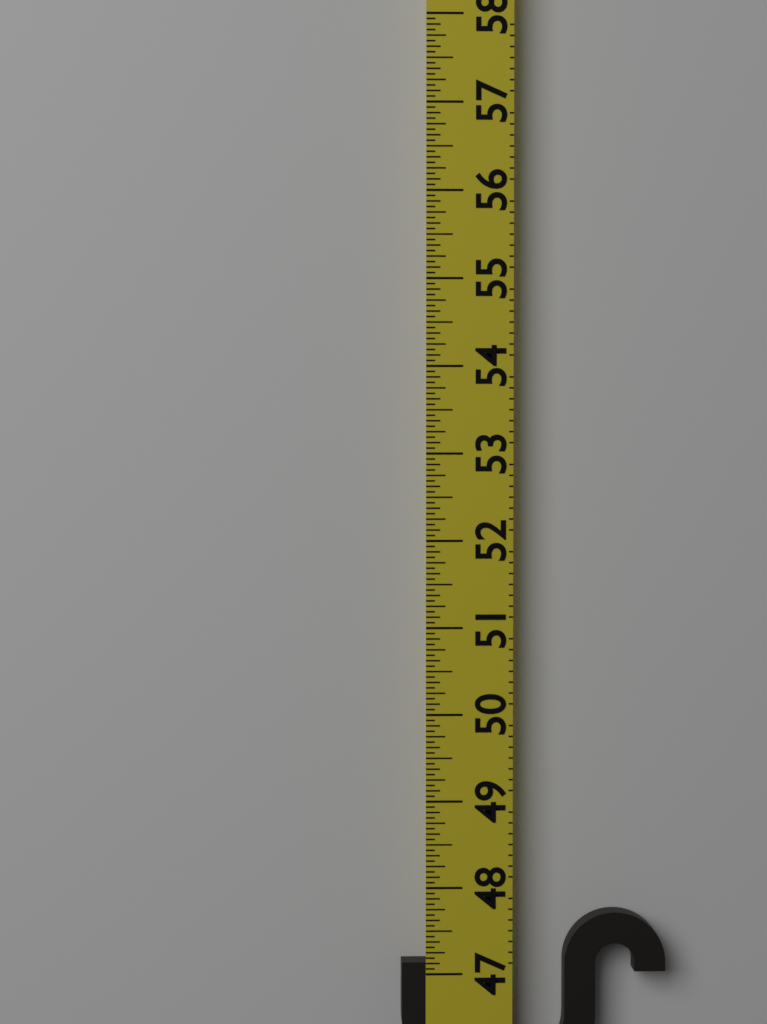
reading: 47.6875 (no unit)
